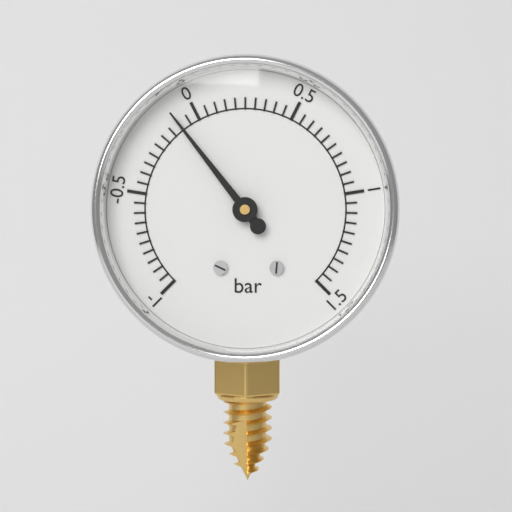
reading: -0.10 bar
